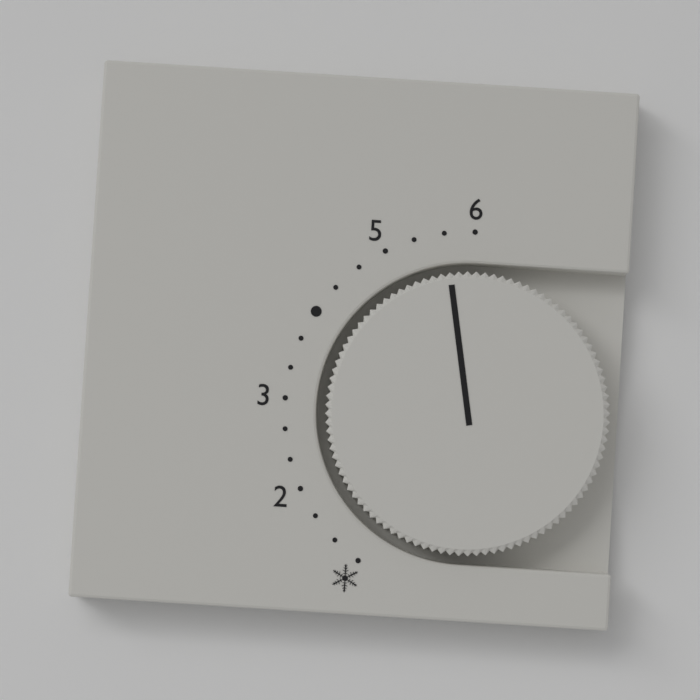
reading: 5.666667 (no unit)
